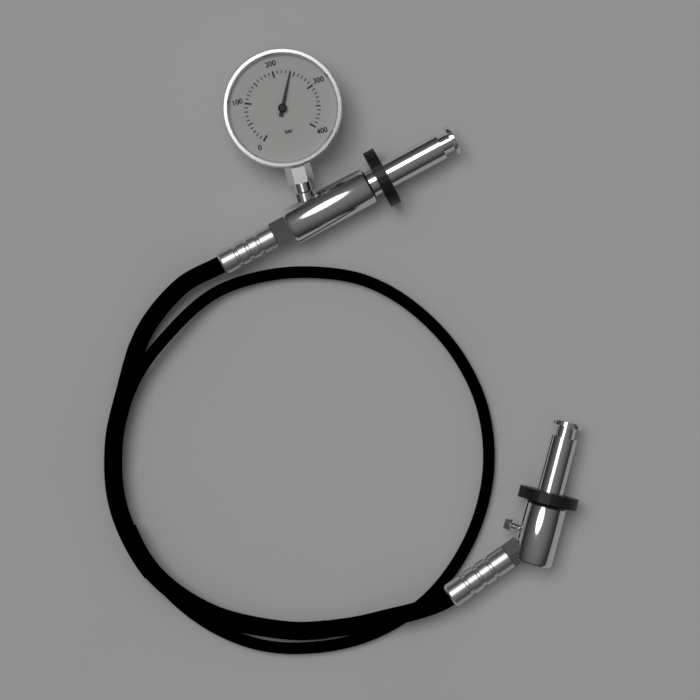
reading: 240 bar
